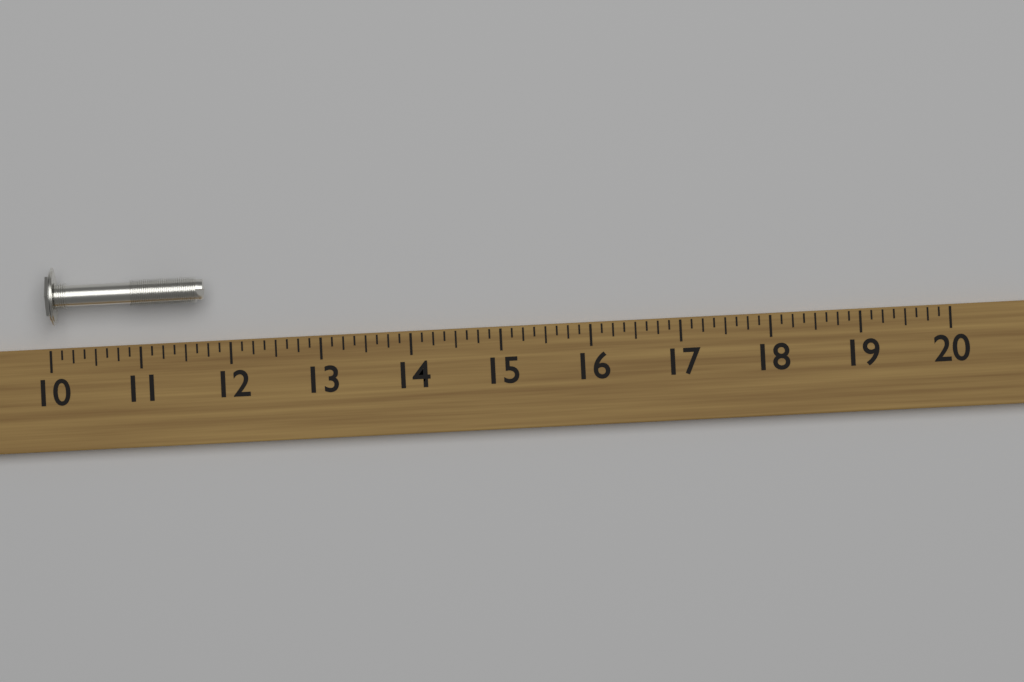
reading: 11.750 (no unit)
